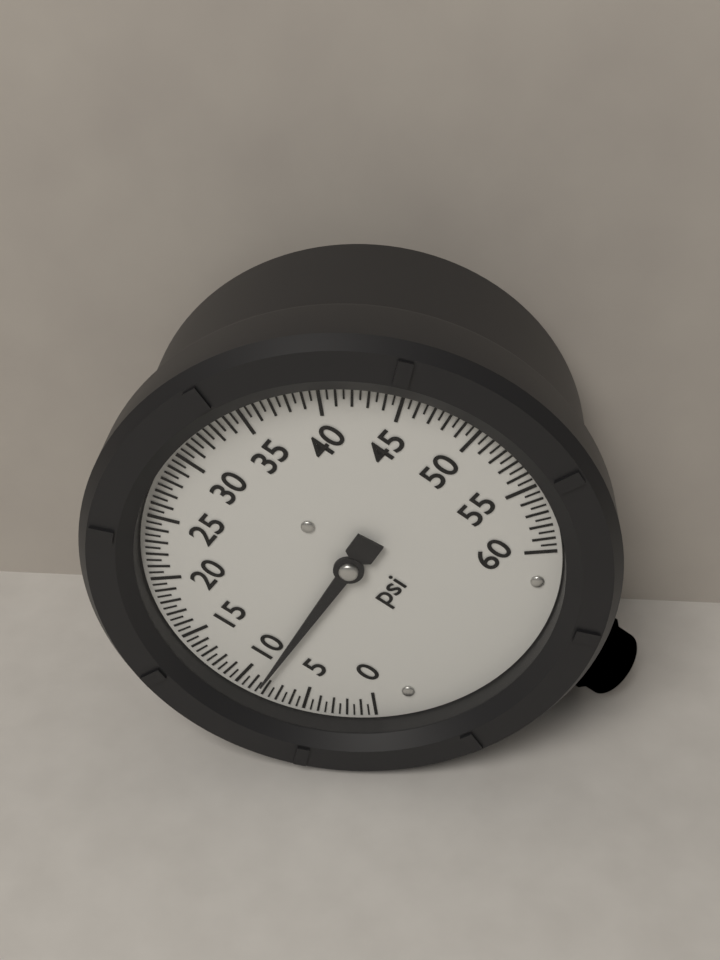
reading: 8.5 psi
